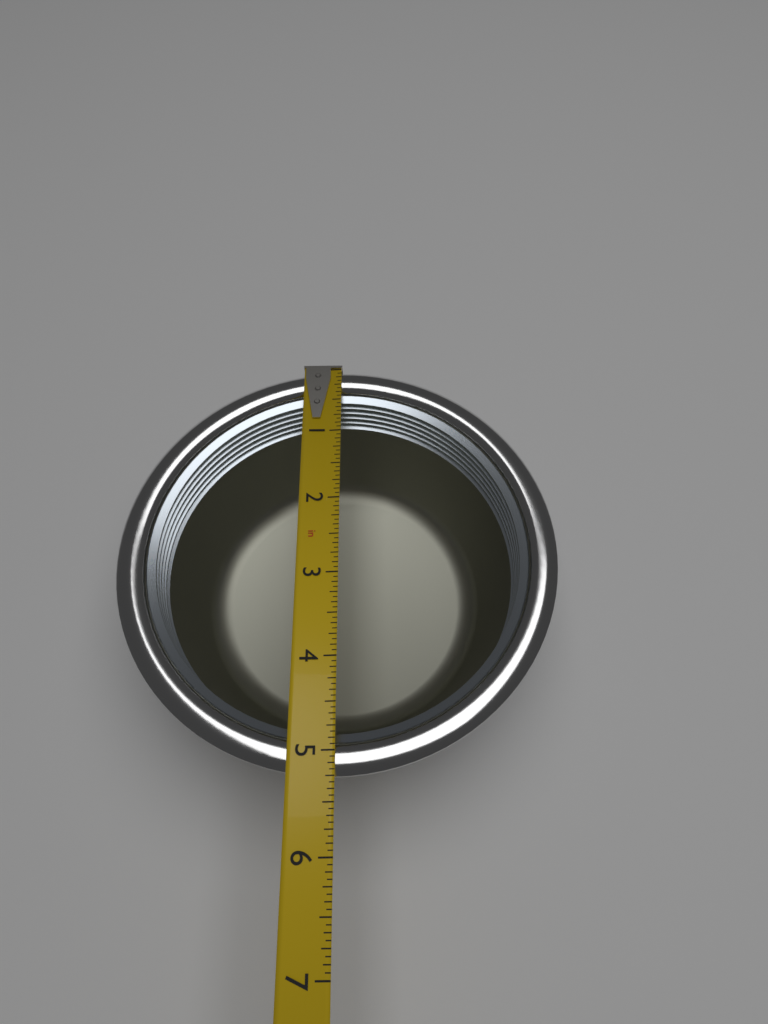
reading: 5.2500 in
